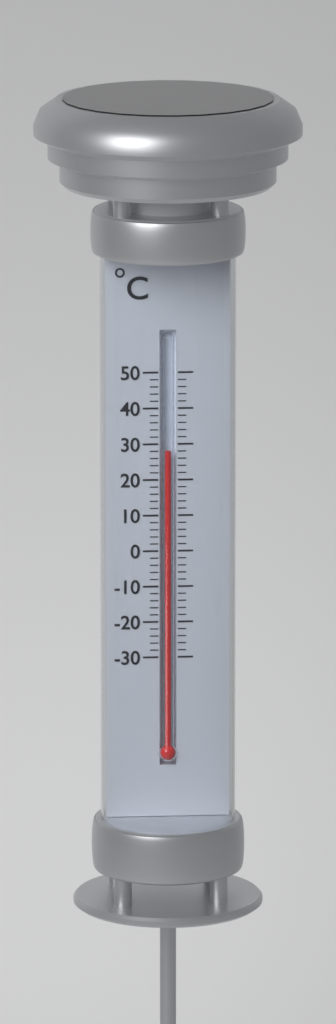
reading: 28 °C
